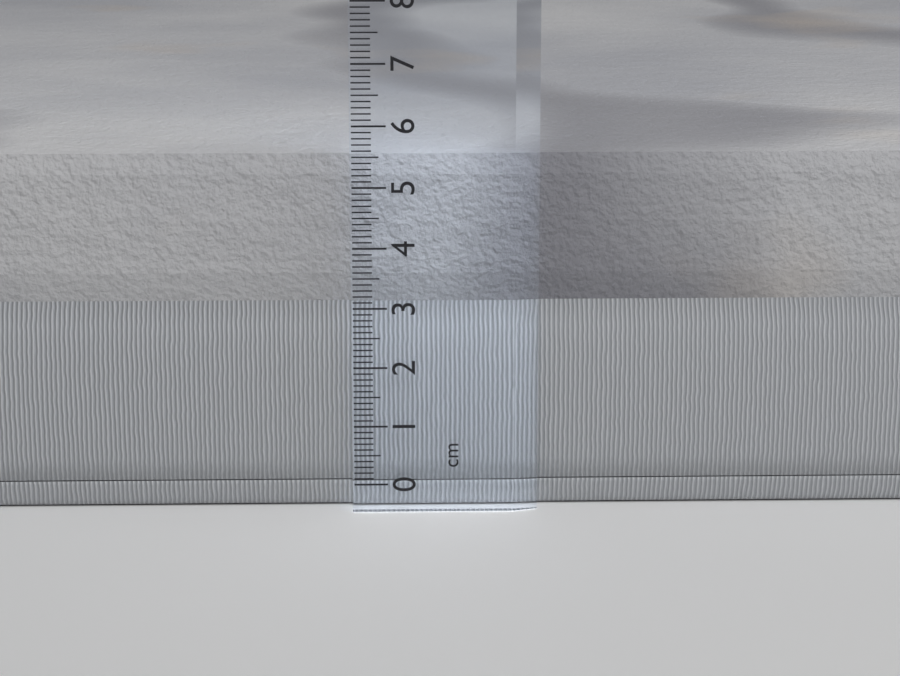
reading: 5.5 cm
